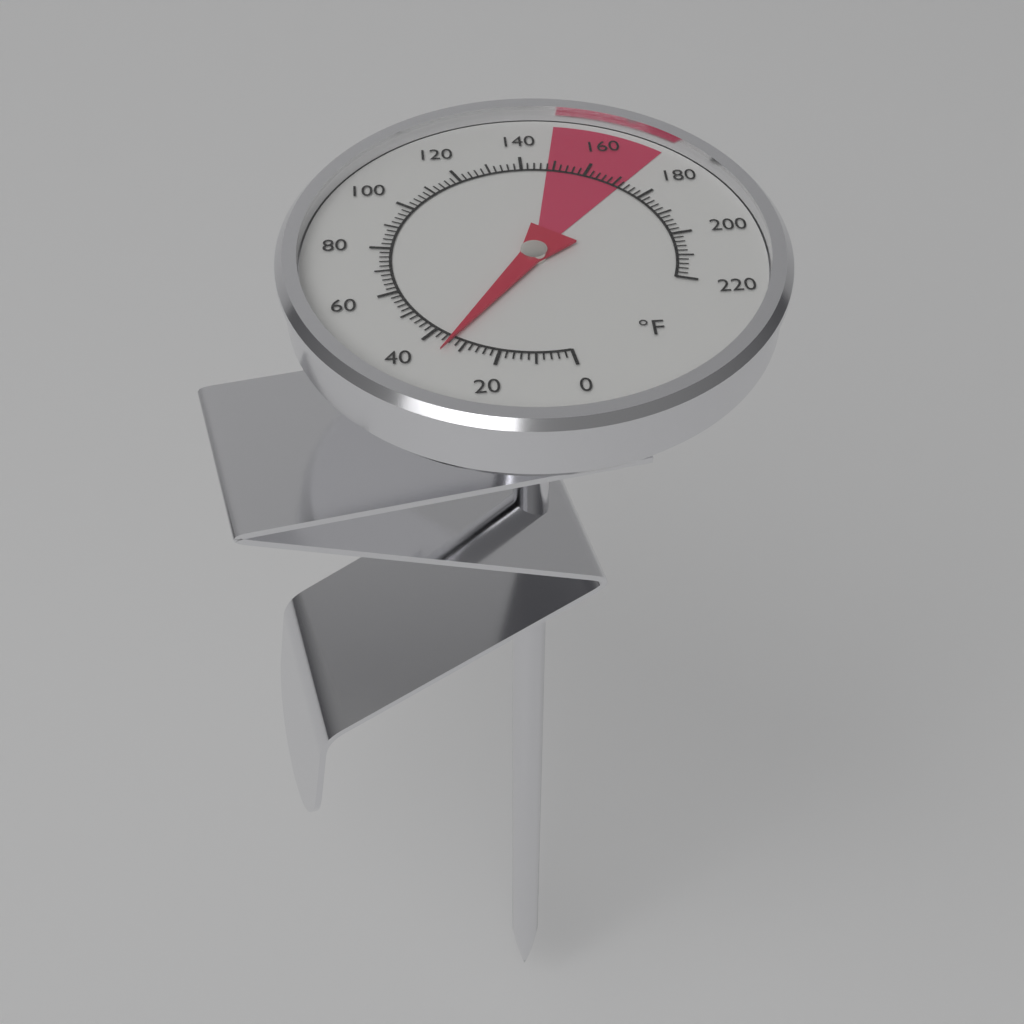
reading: 34 °F
